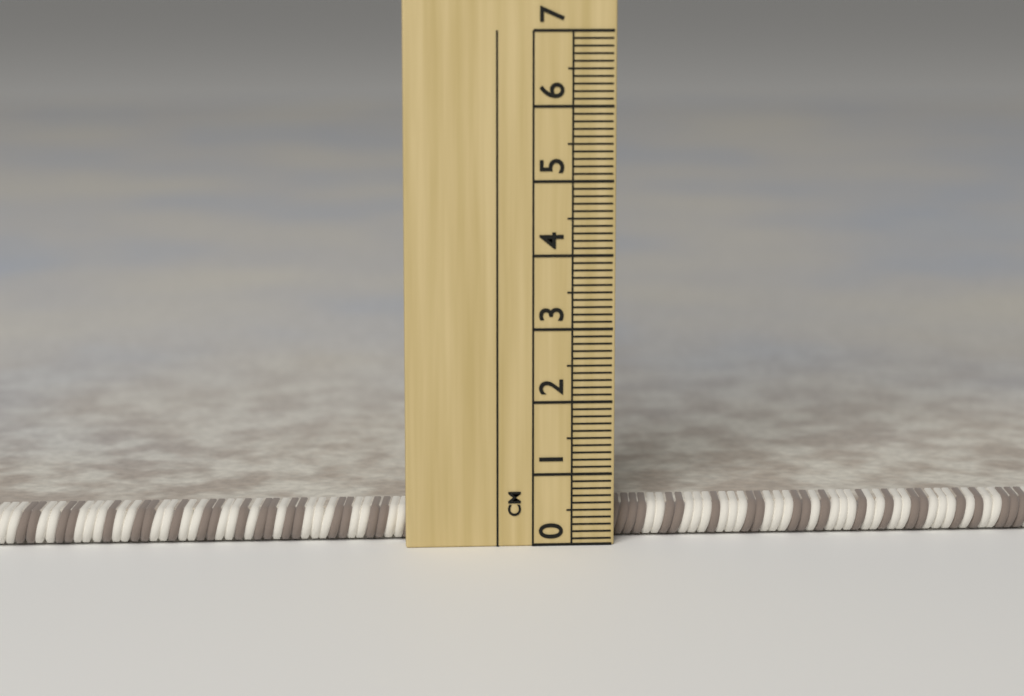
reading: 0.5 cm
